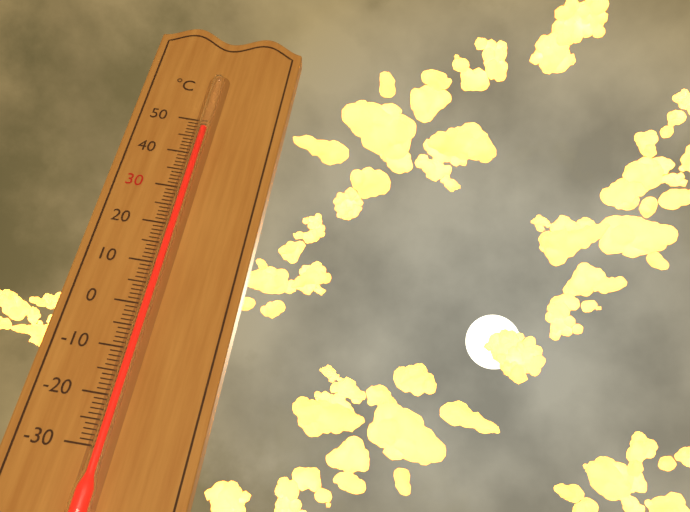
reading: 47 °C
